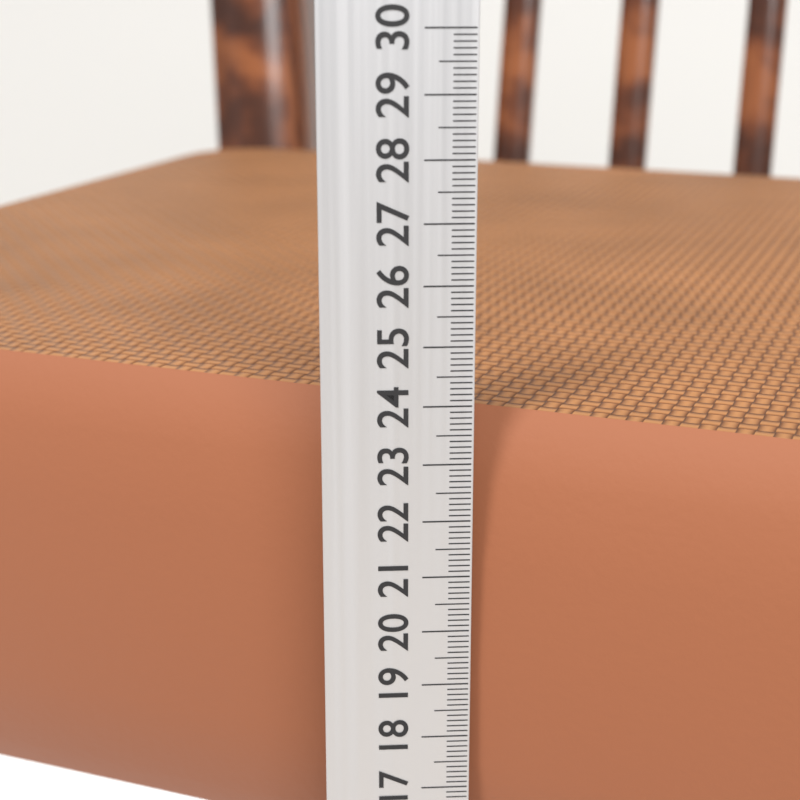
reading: 23.7 cm
